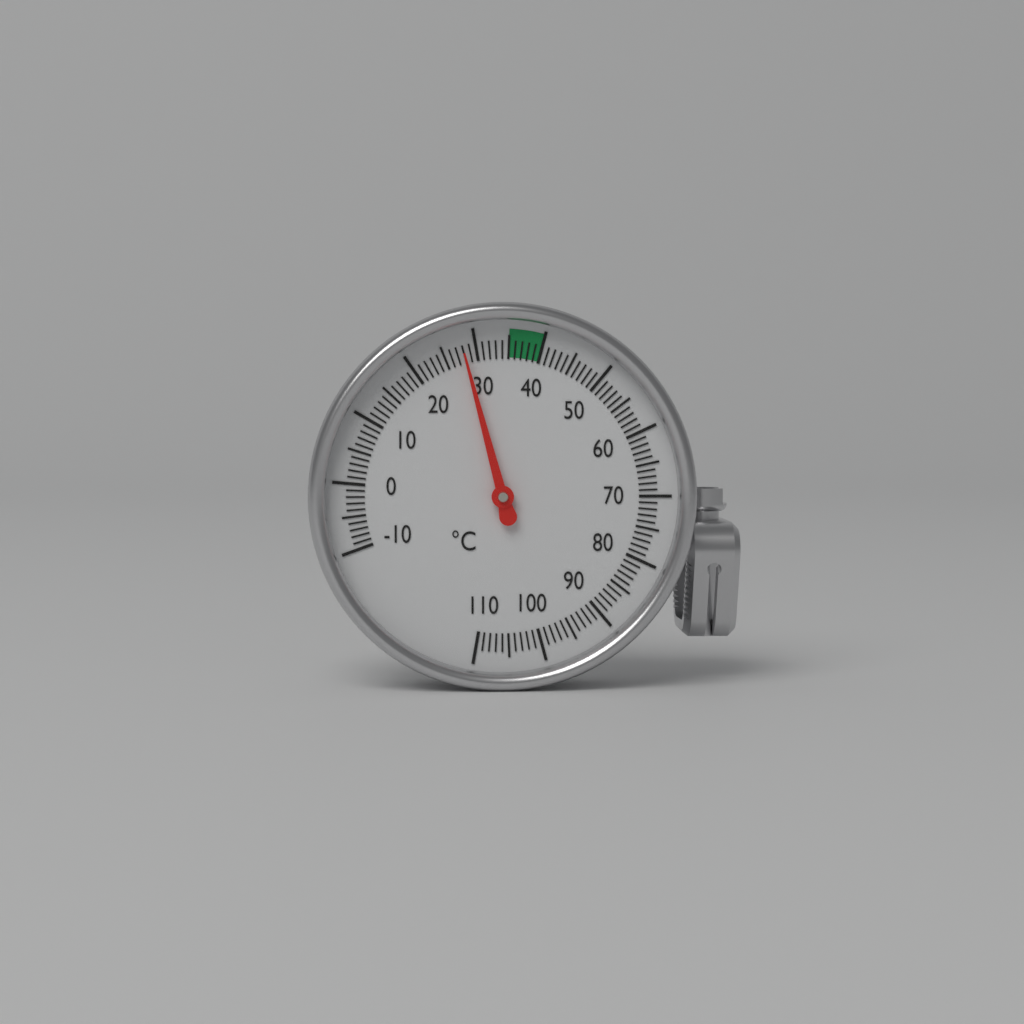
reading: 28 °C
